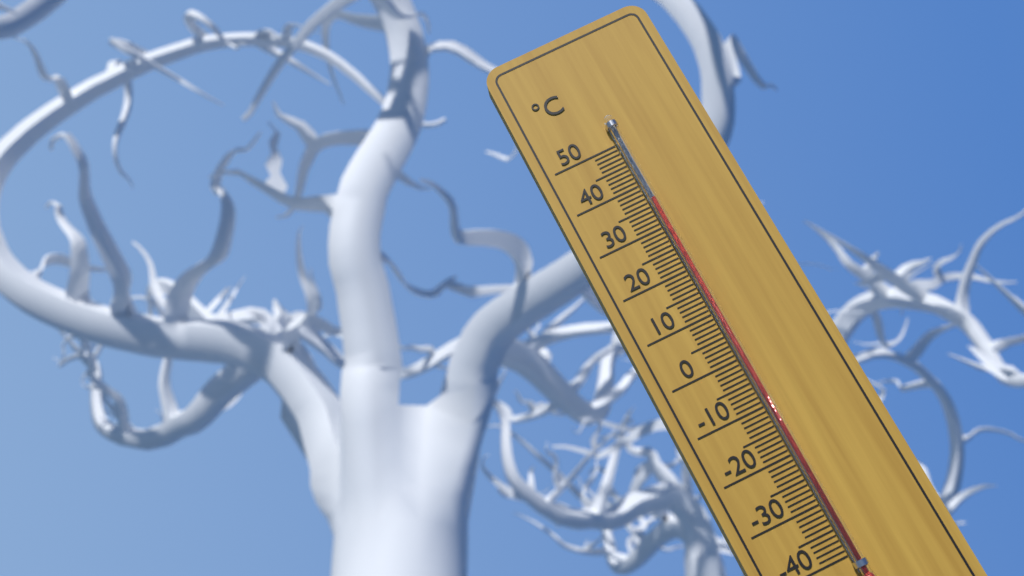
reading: 36 °C
